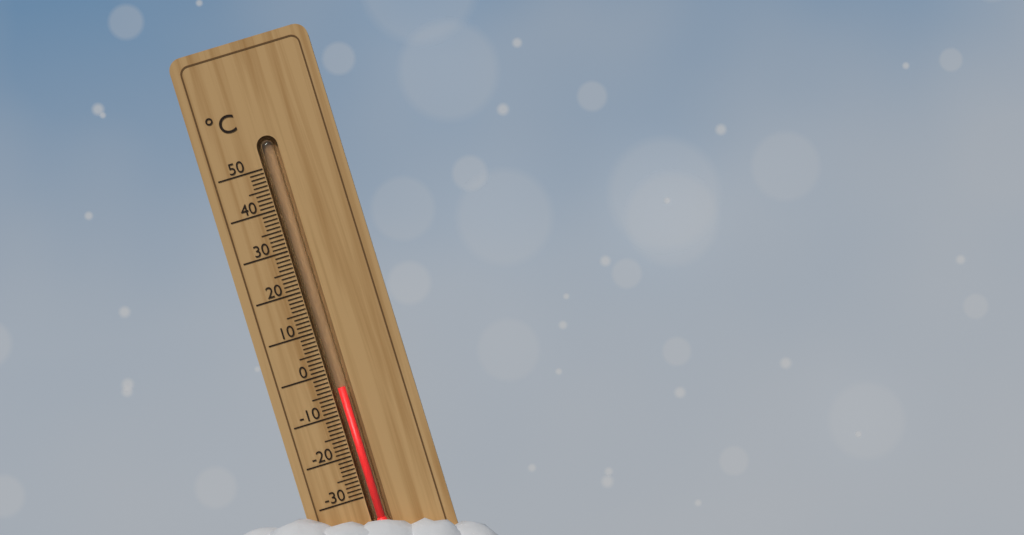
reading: -4 °C
